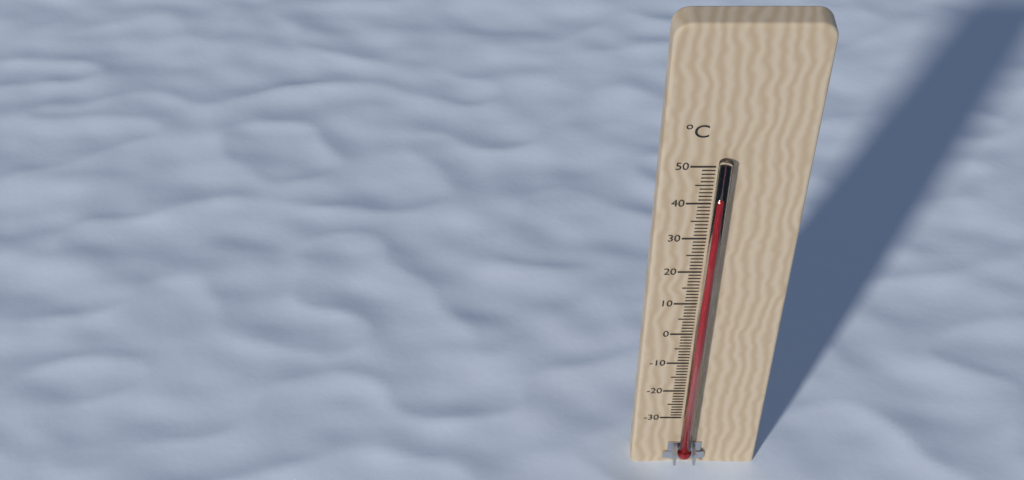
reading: 42 °C
